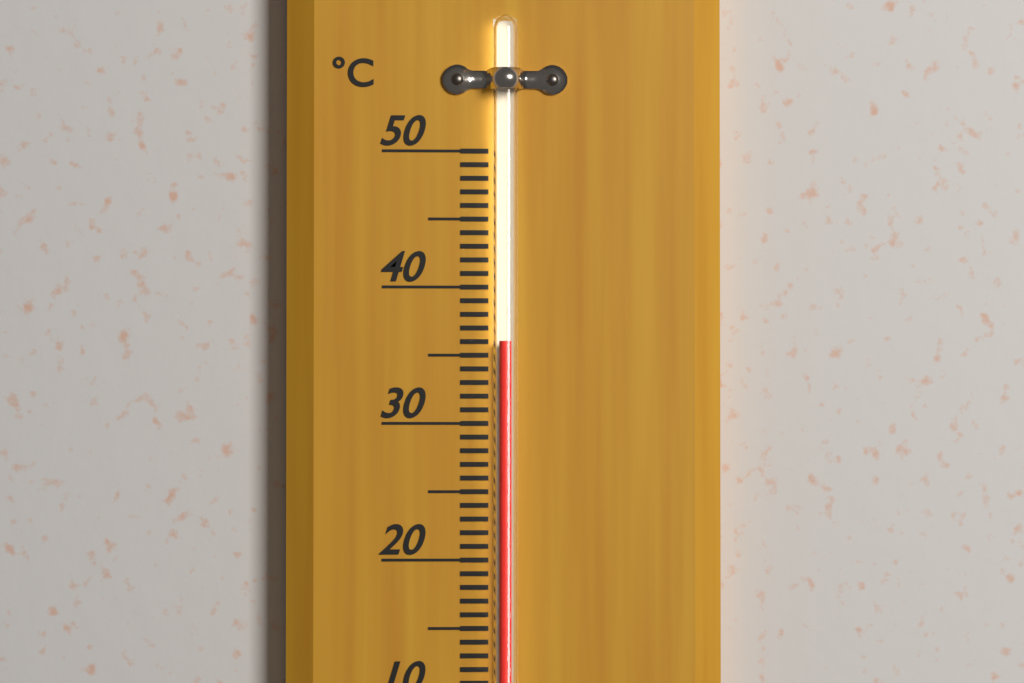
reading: 36 °C
